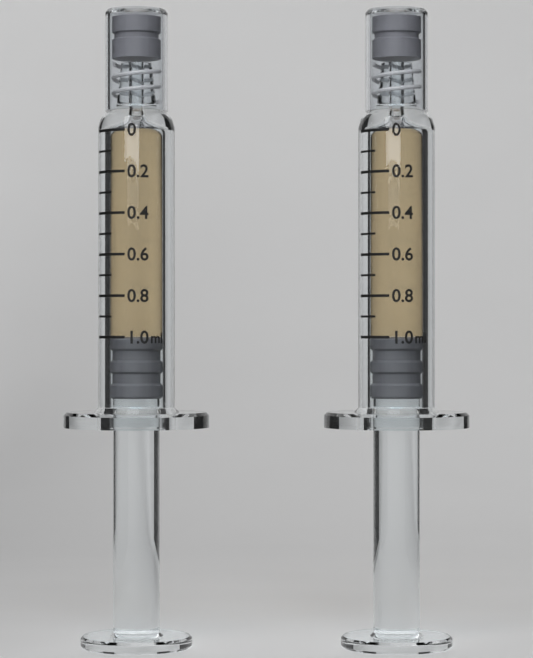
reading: 1.0 ml
